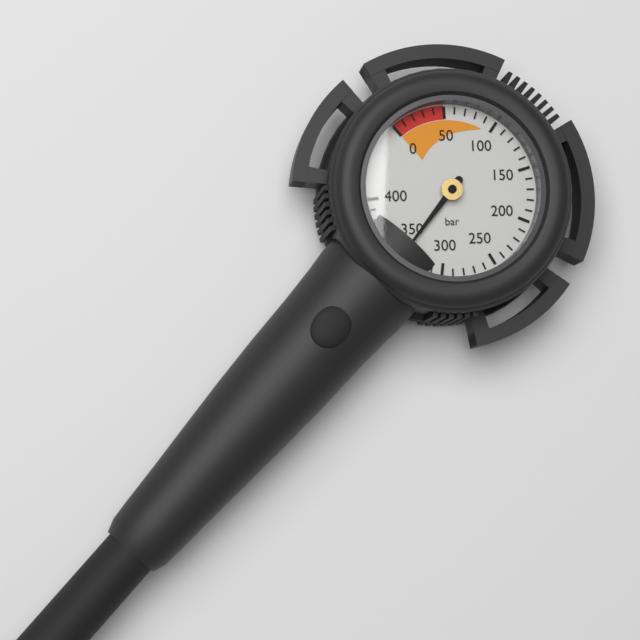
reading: 340 bar
